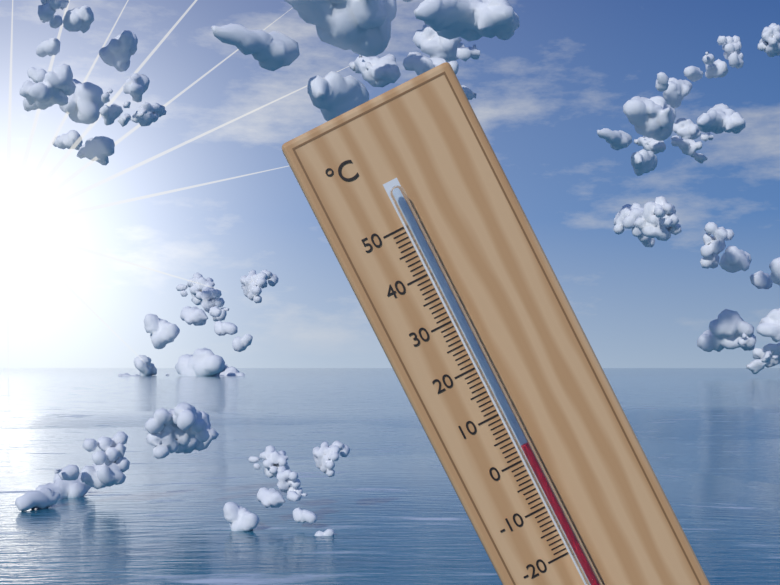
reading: 3 °C
